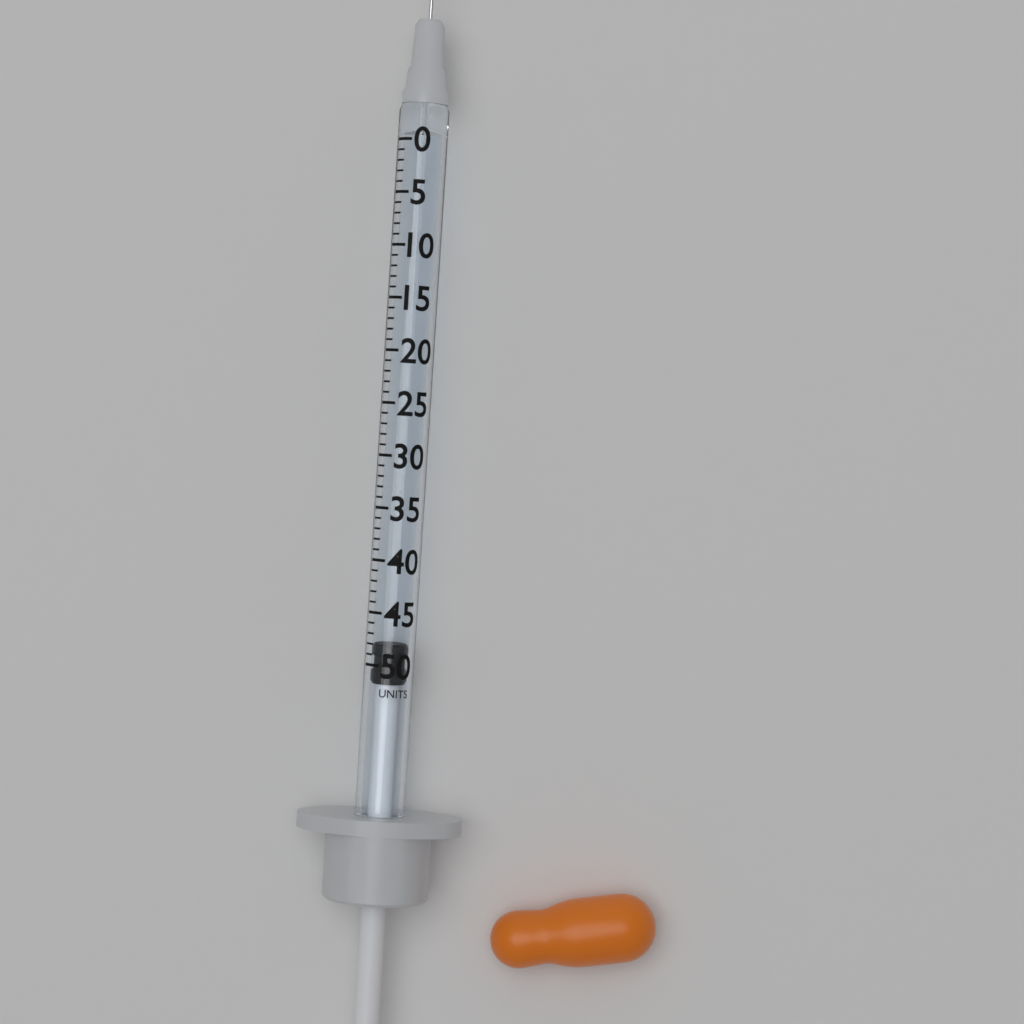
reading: 48 units
